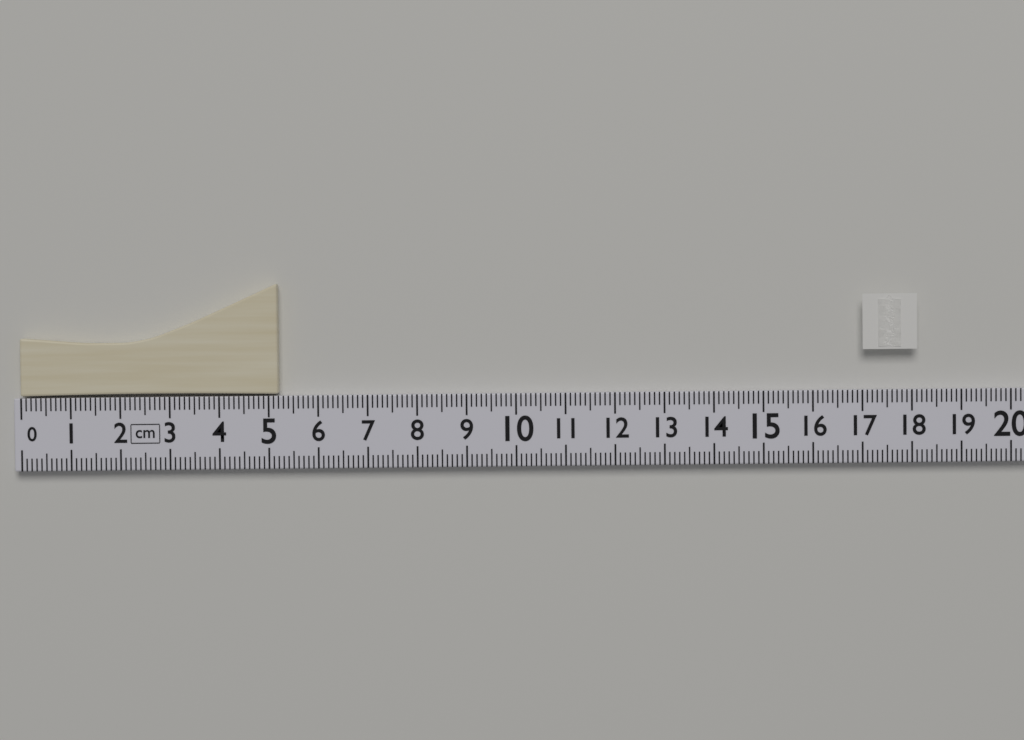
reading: 5.2 cm
